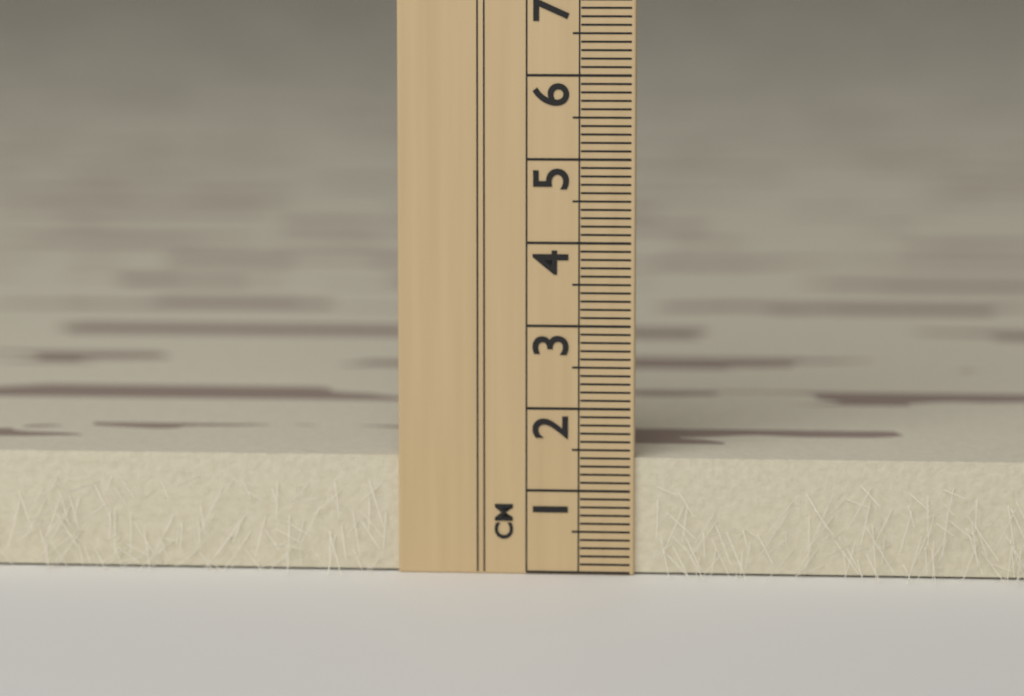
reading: 1.4 cm
